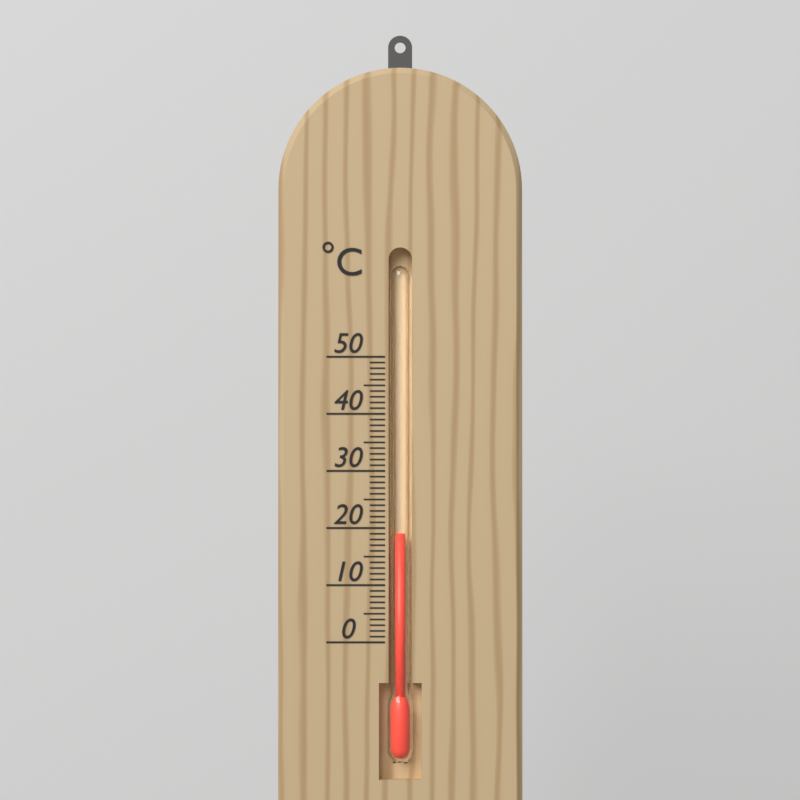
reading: 19 °C
